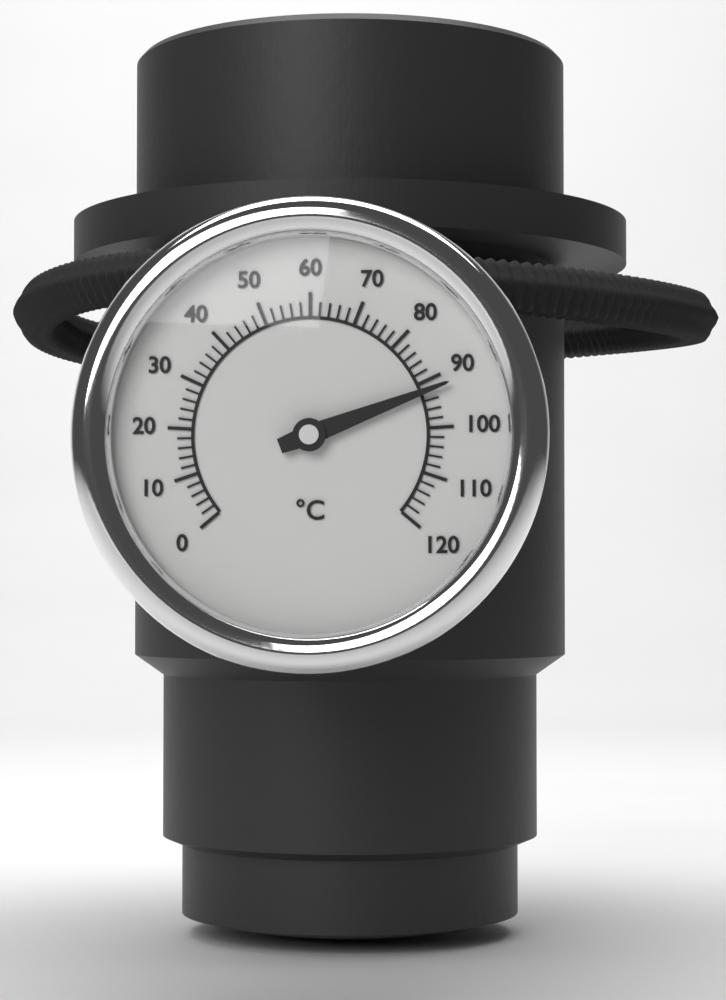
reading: 92 °C
